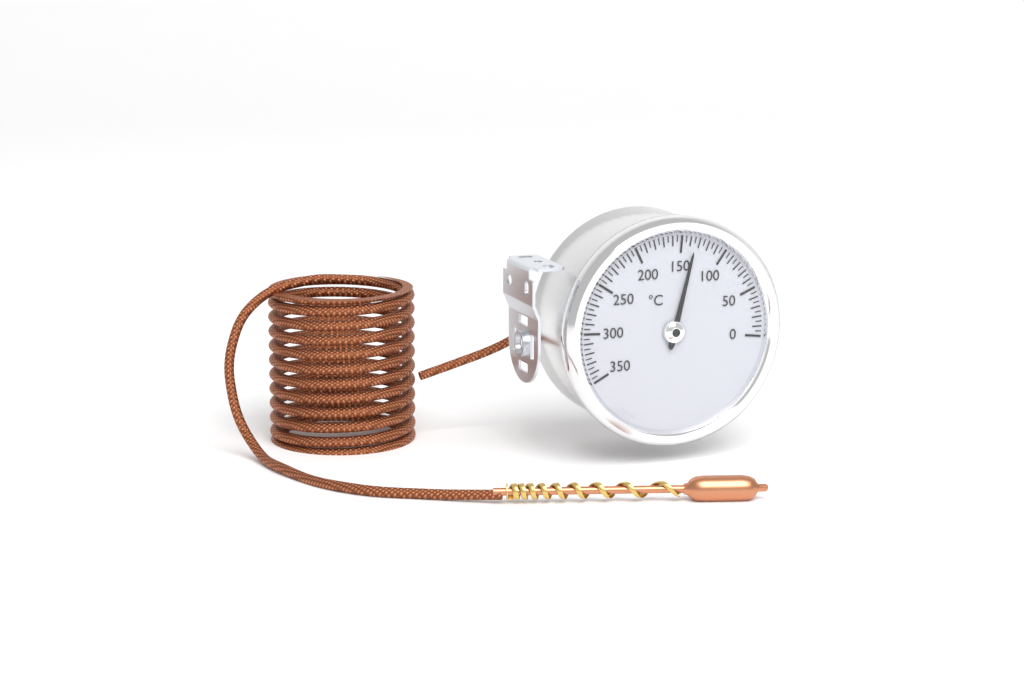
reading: 135 °C
